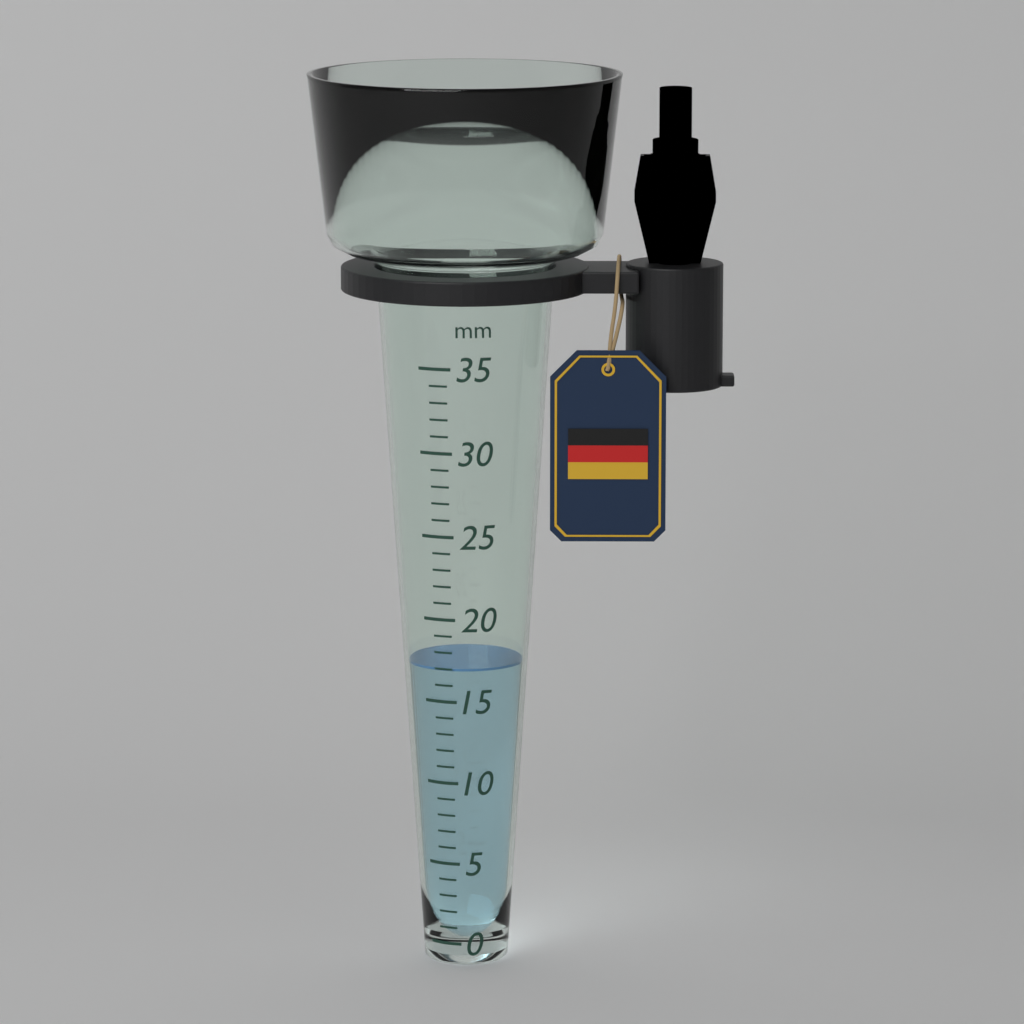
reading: 17 mm
